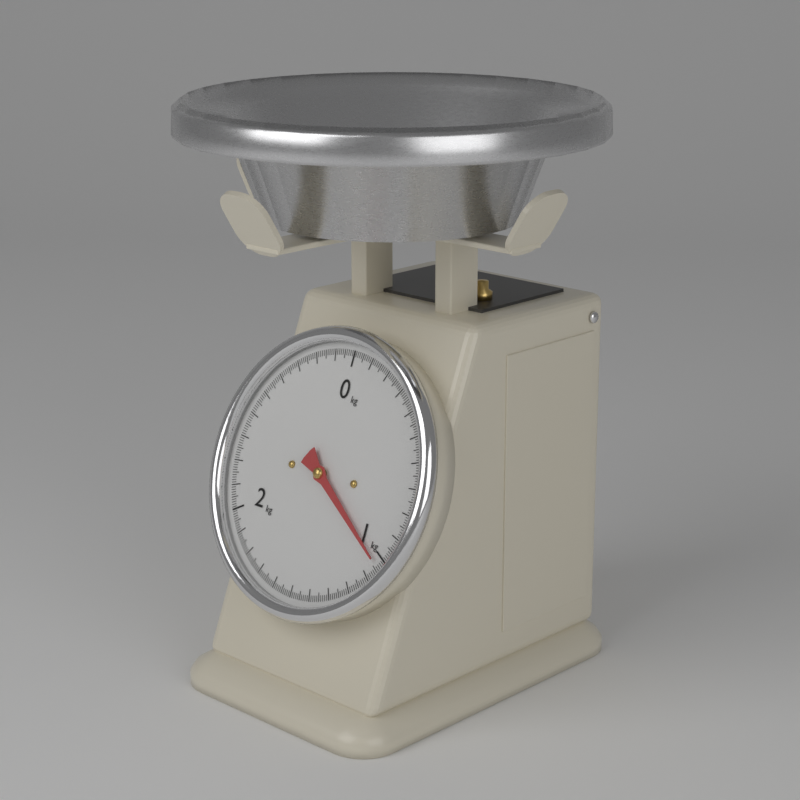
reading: 1.03 kg
